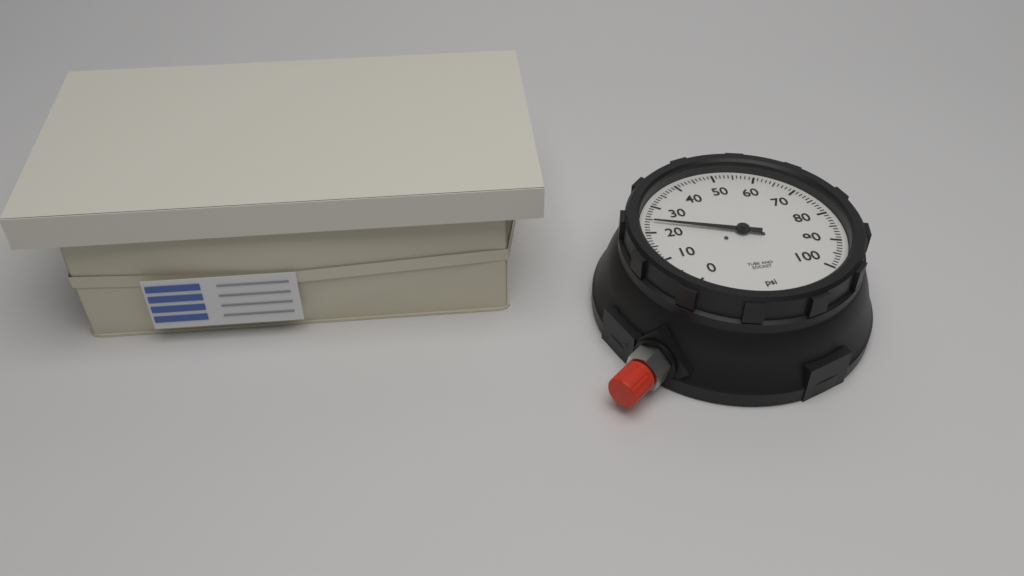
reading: 24 psi
